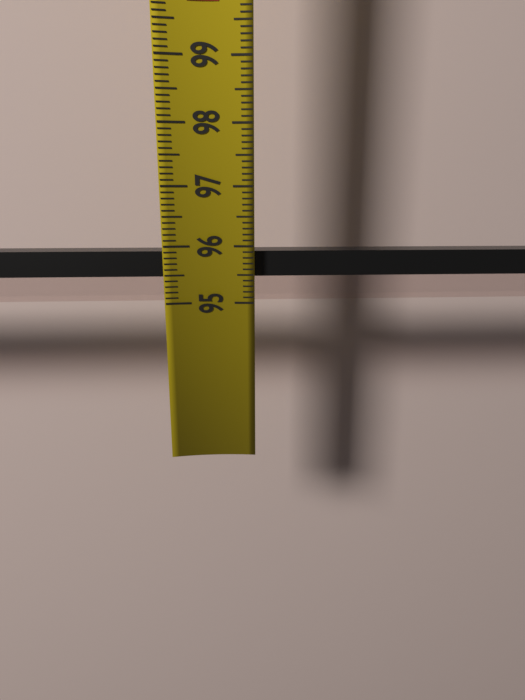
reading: 95.9 (no unit)
